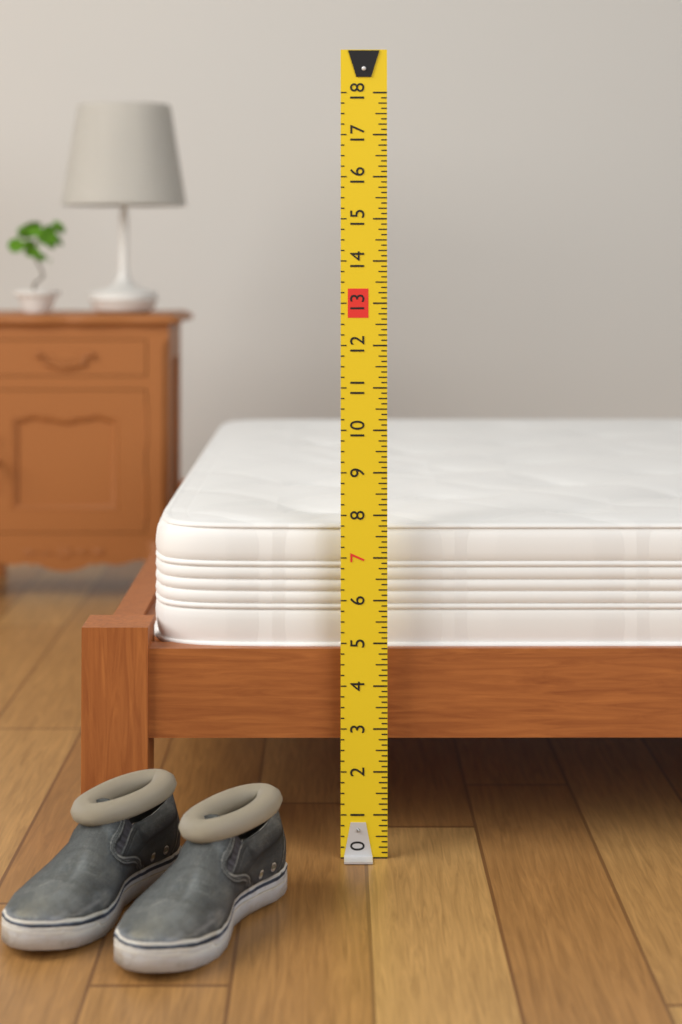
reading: 7.750 (no unit)
